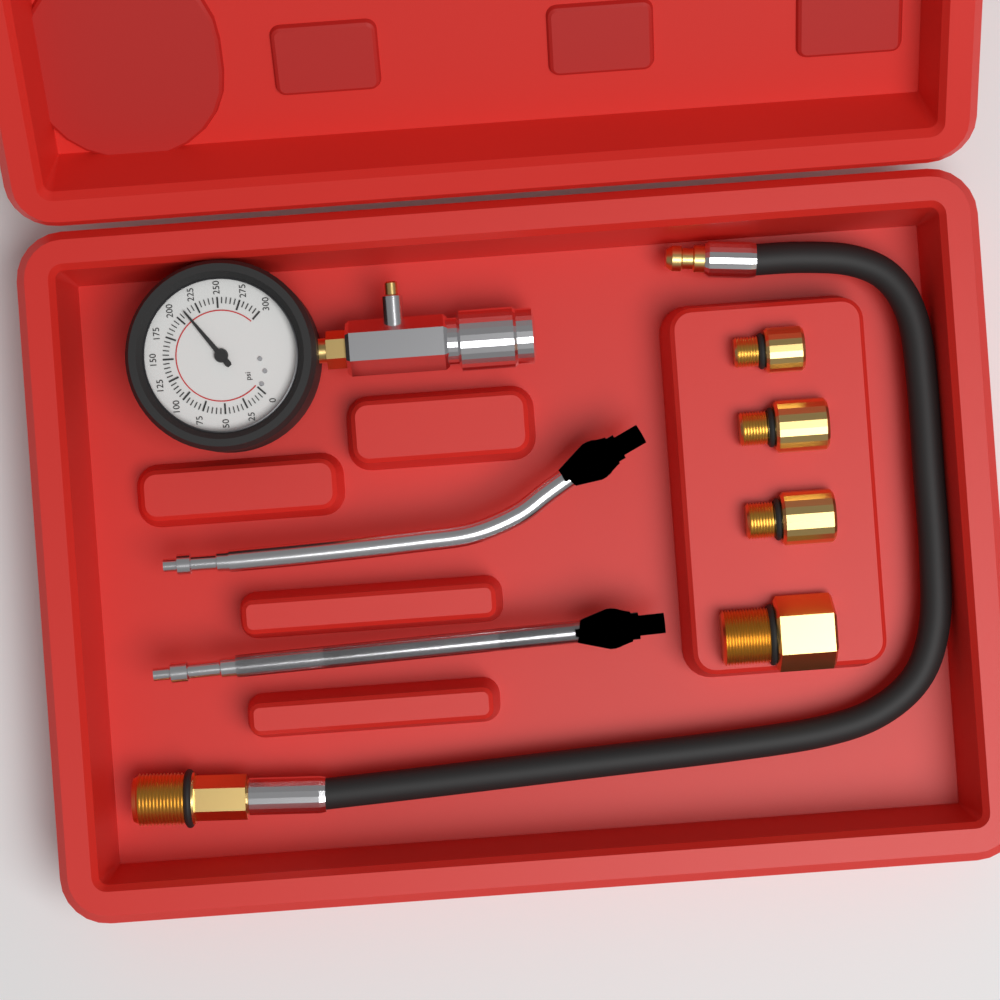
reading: 210 psi
